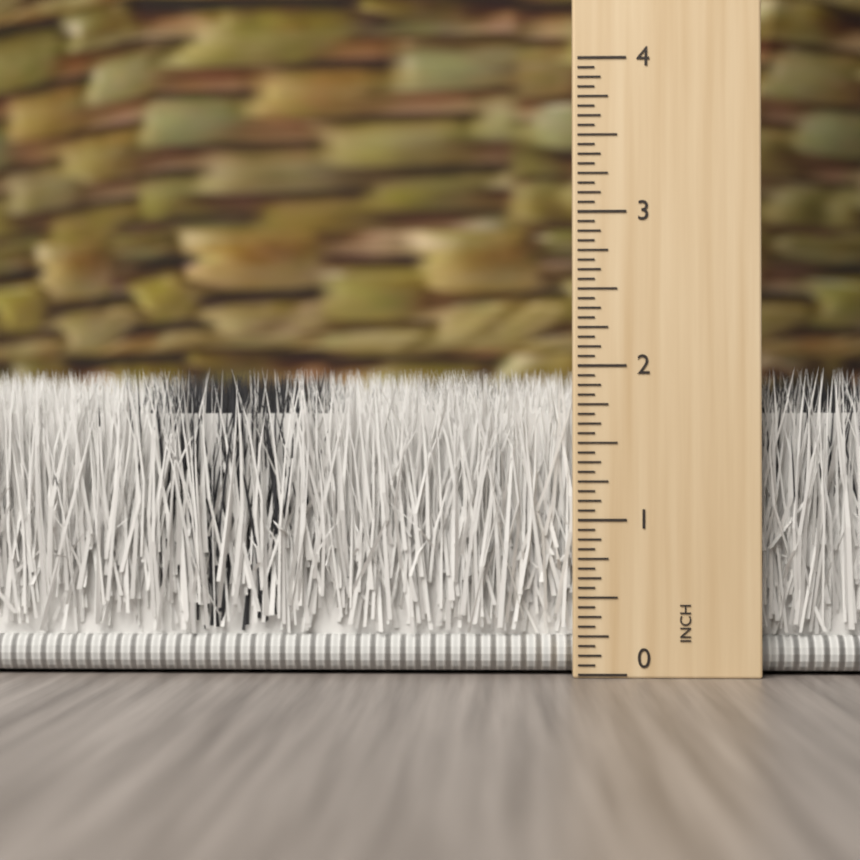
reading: 2.0000 inch
